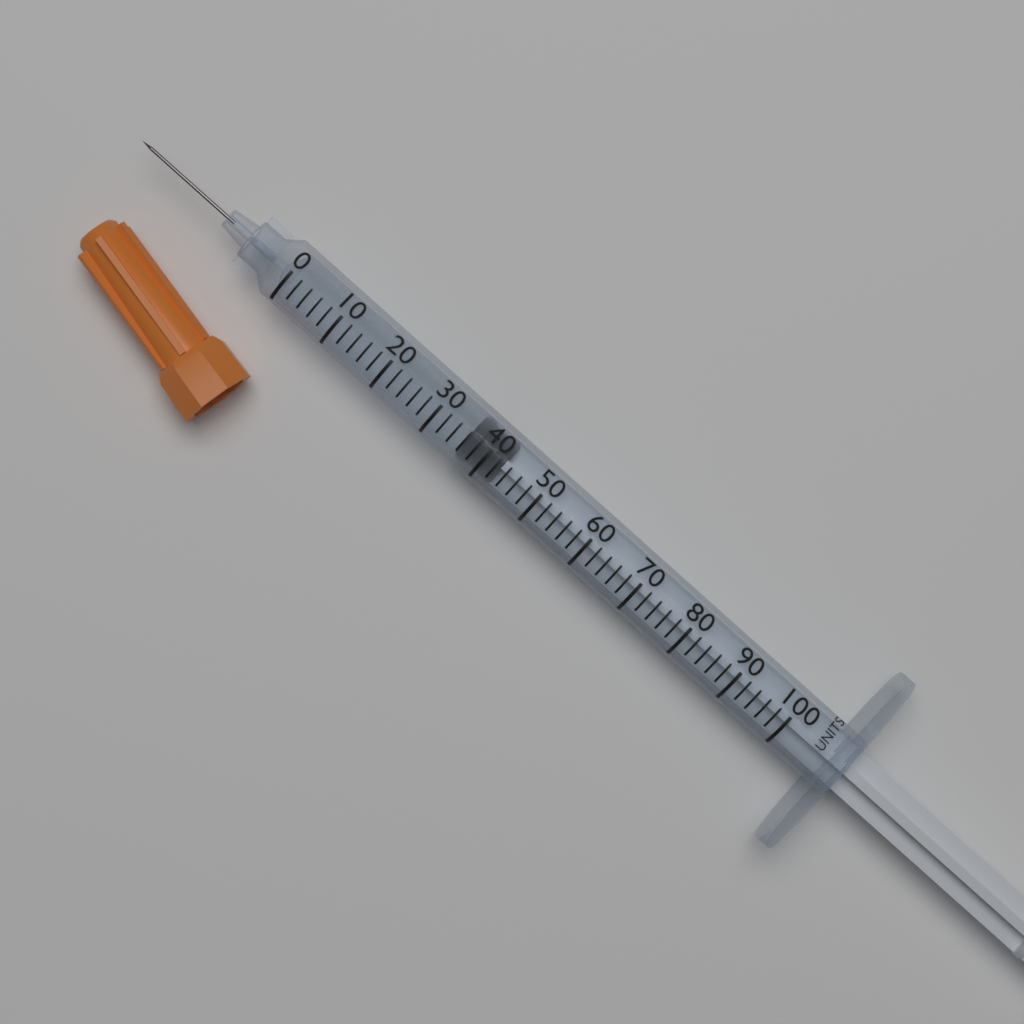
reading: 36 units
